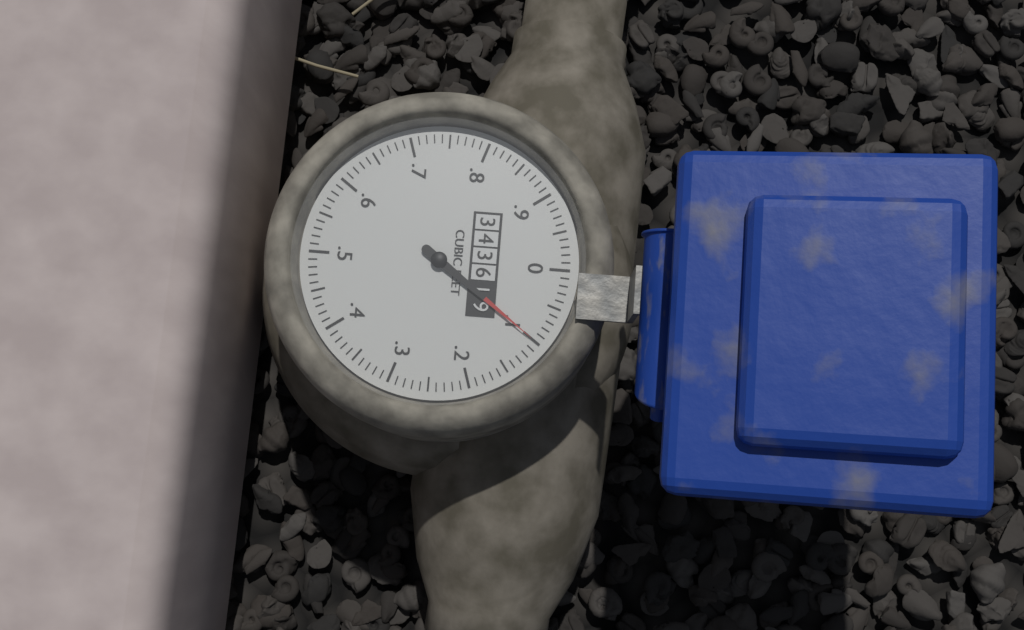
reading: 0.10 cubic feet
